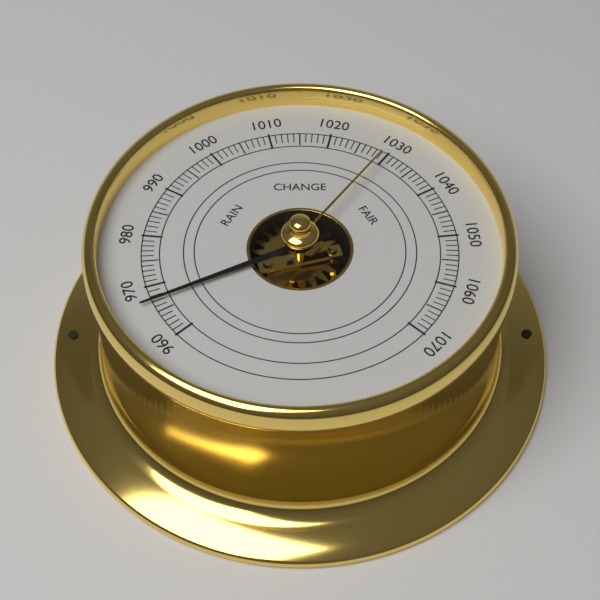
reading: 967 (no unit)
